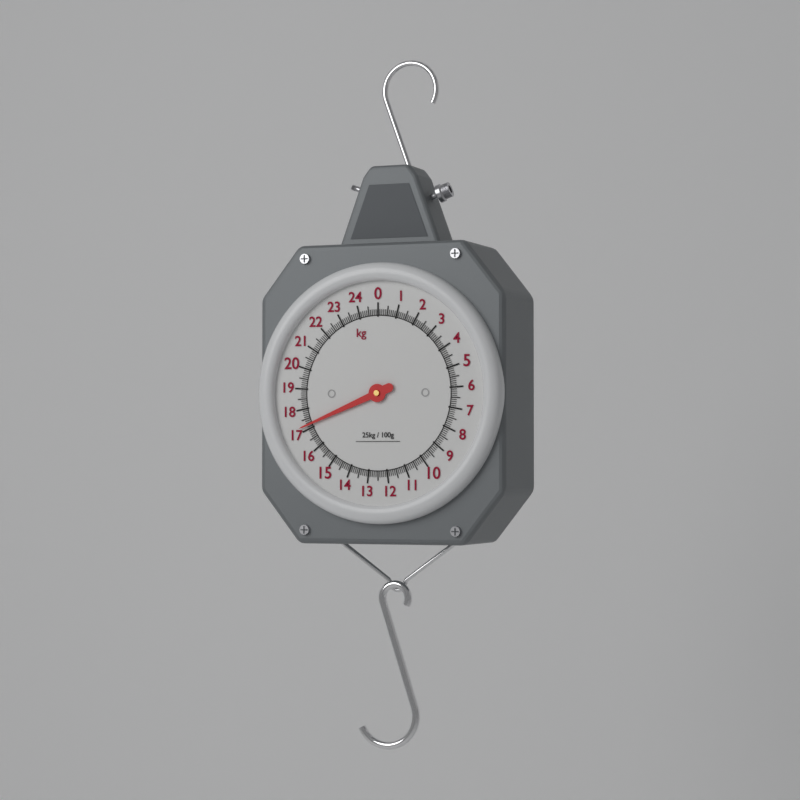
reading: 17.2 kg
